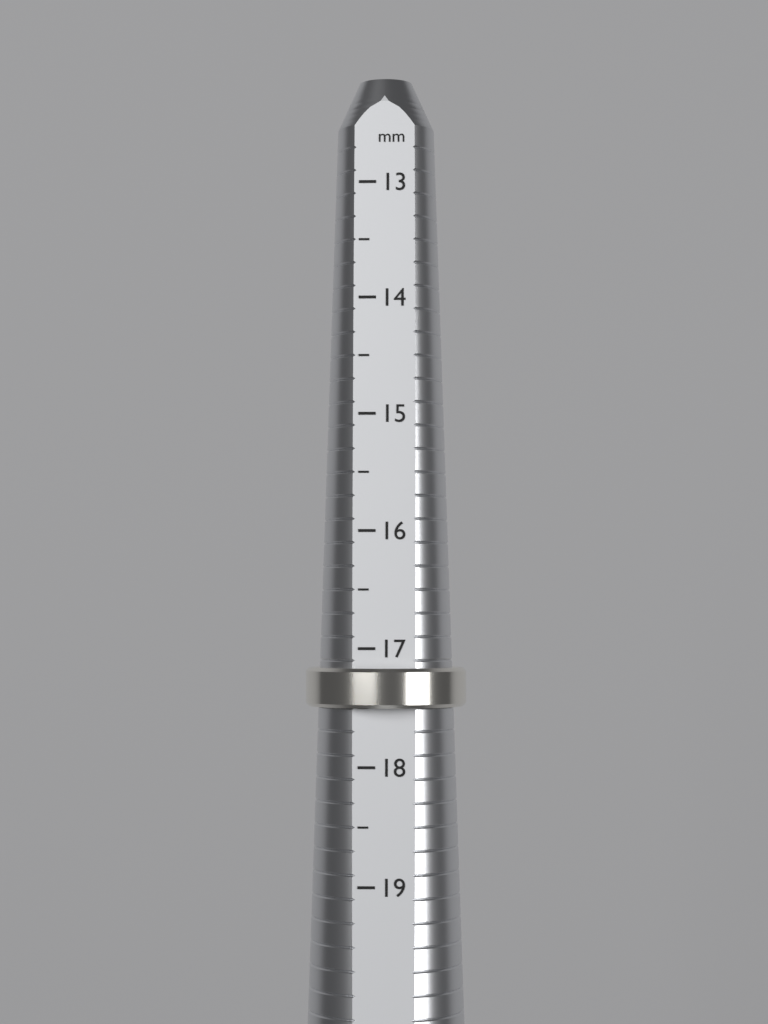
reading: 17.5 mm
